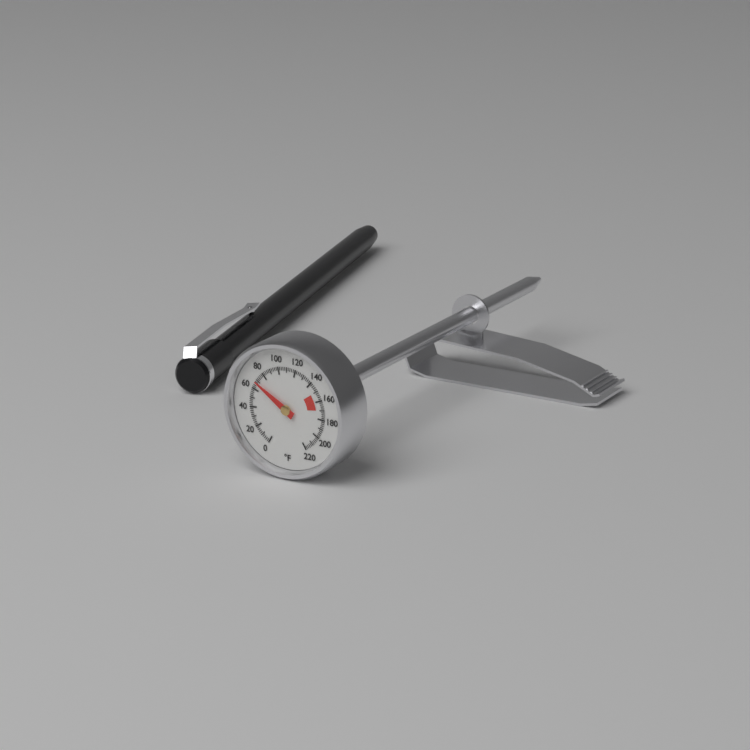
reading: 68 °F
